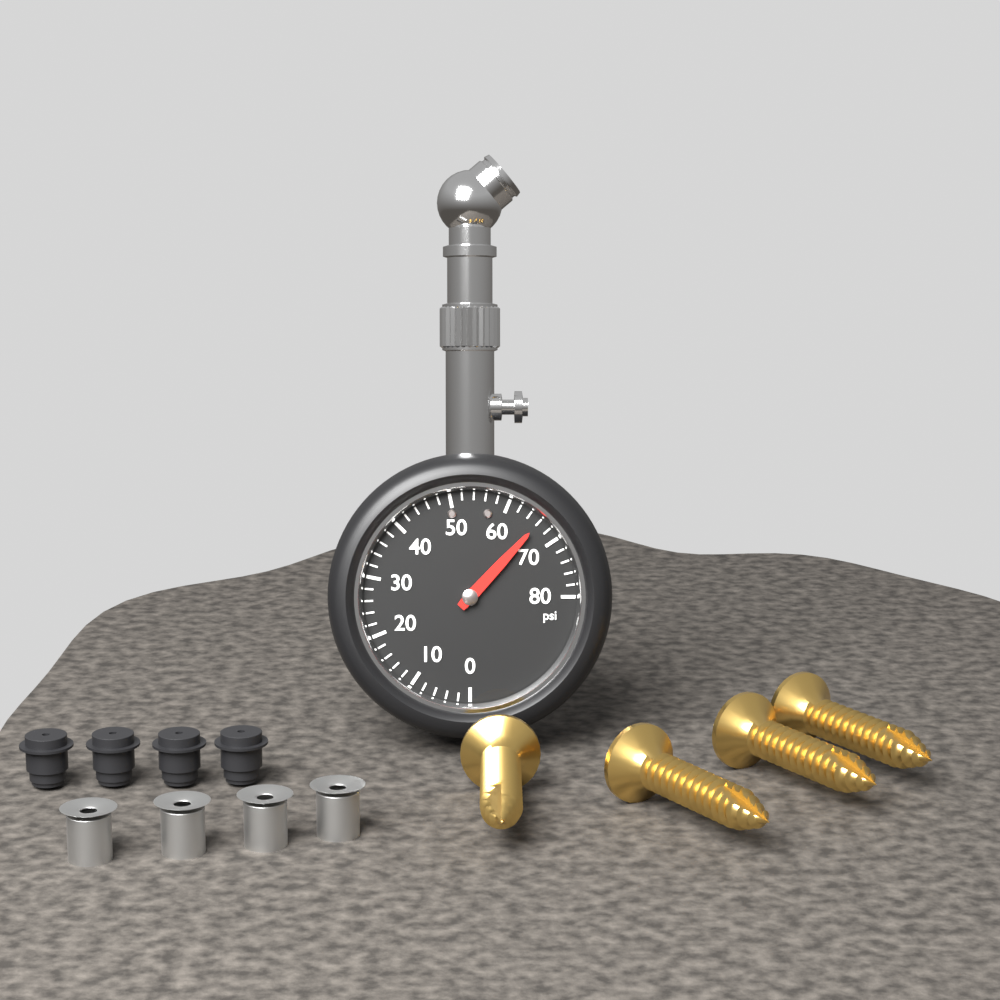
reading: 66 psi
